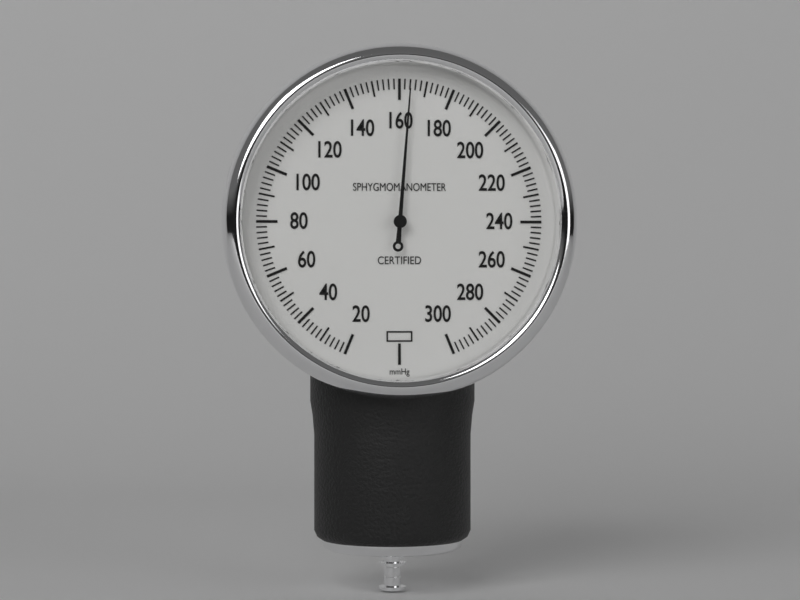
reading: 164 mmHg
